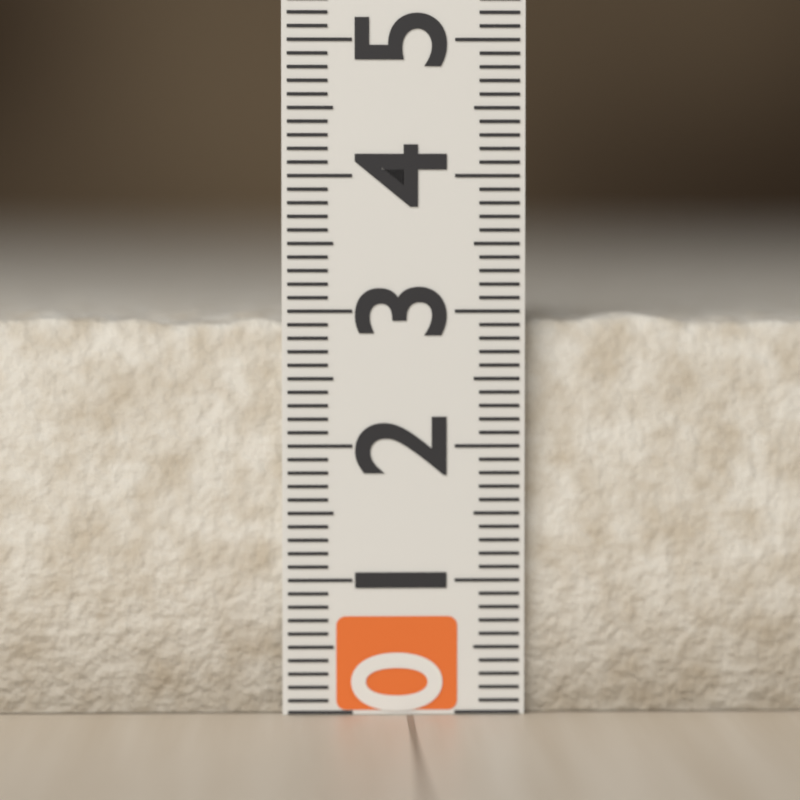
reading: 3.0 (no unit)
